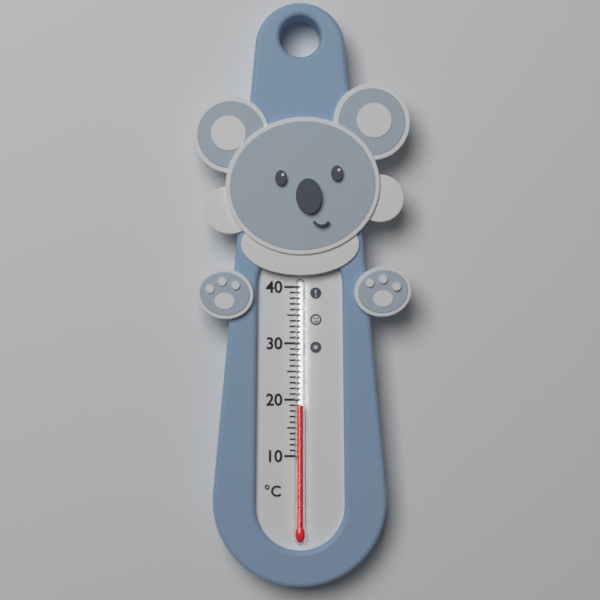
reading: 19 °C
